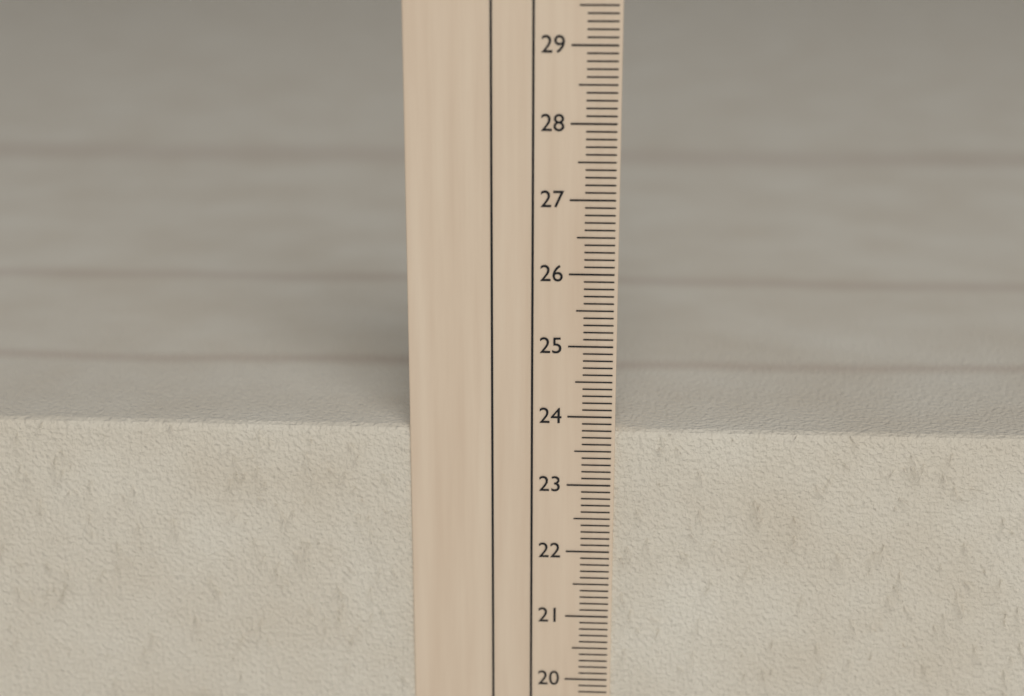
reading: 23.8 cm
